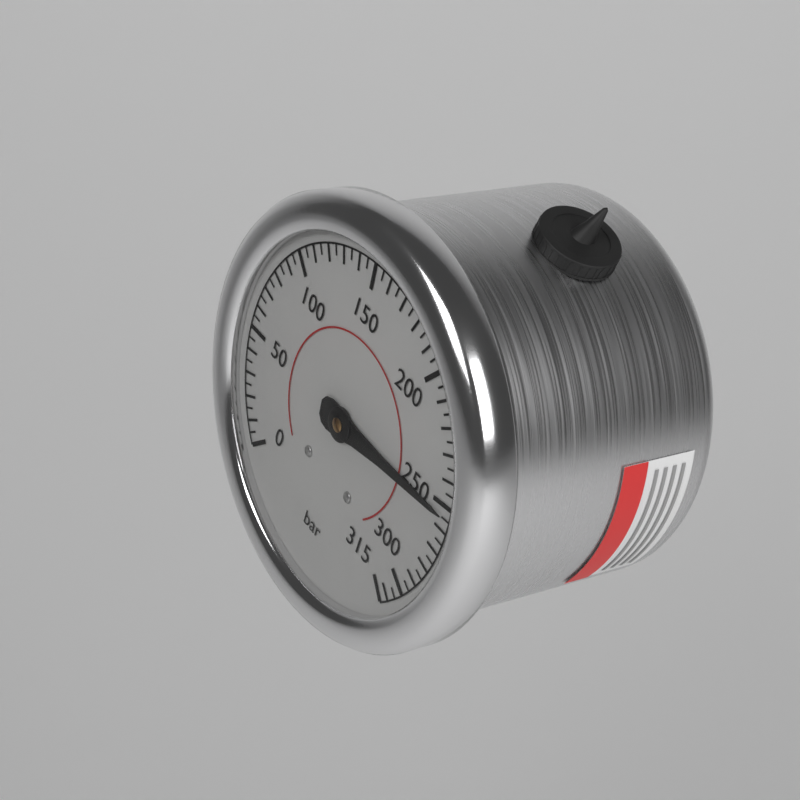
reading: 255 bar
